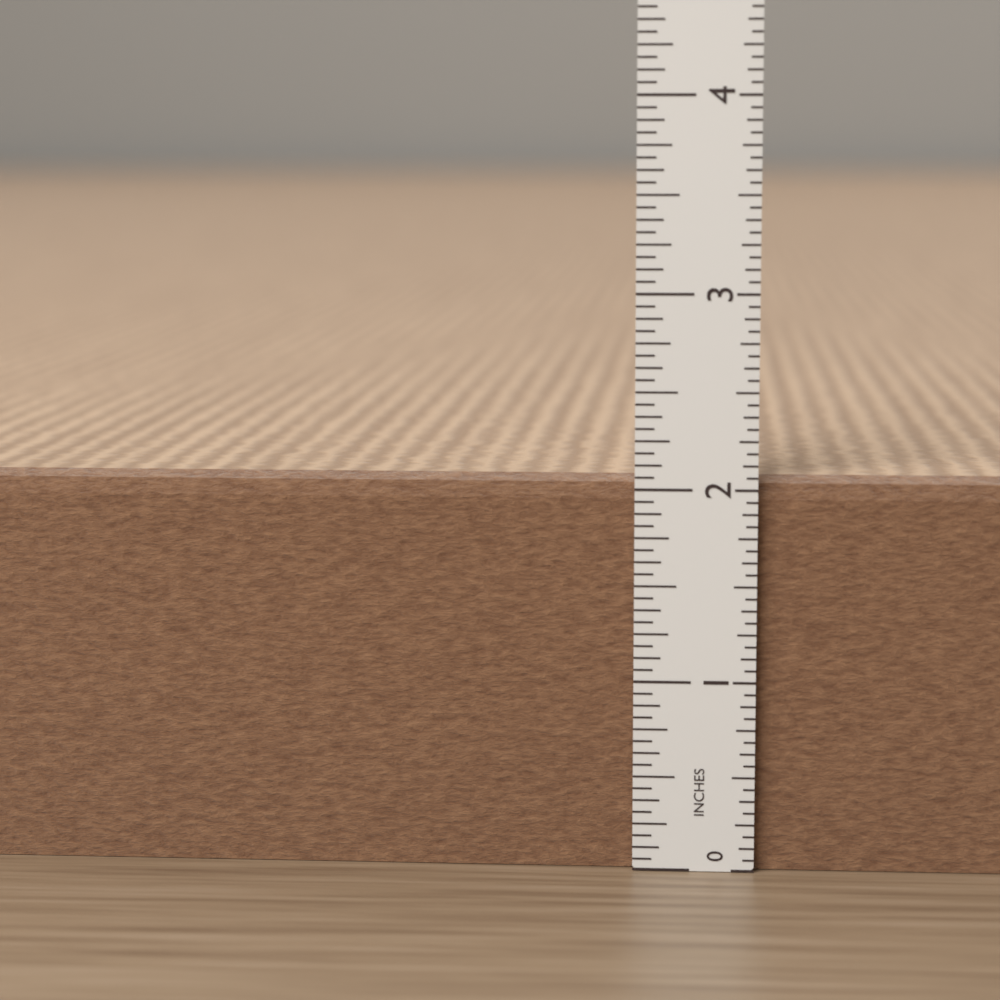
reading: 2.0625 in
